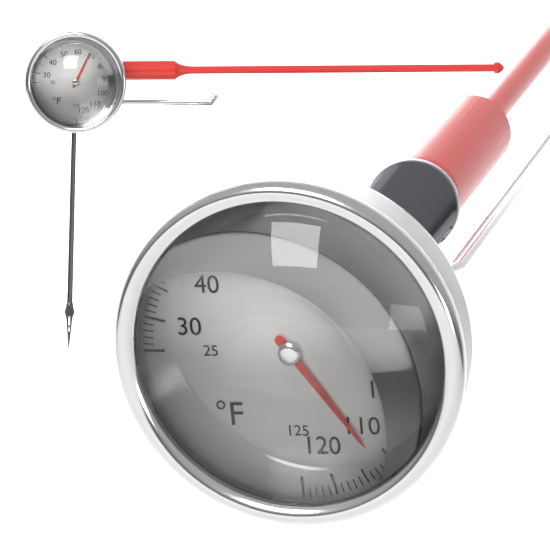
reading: 112 °F
